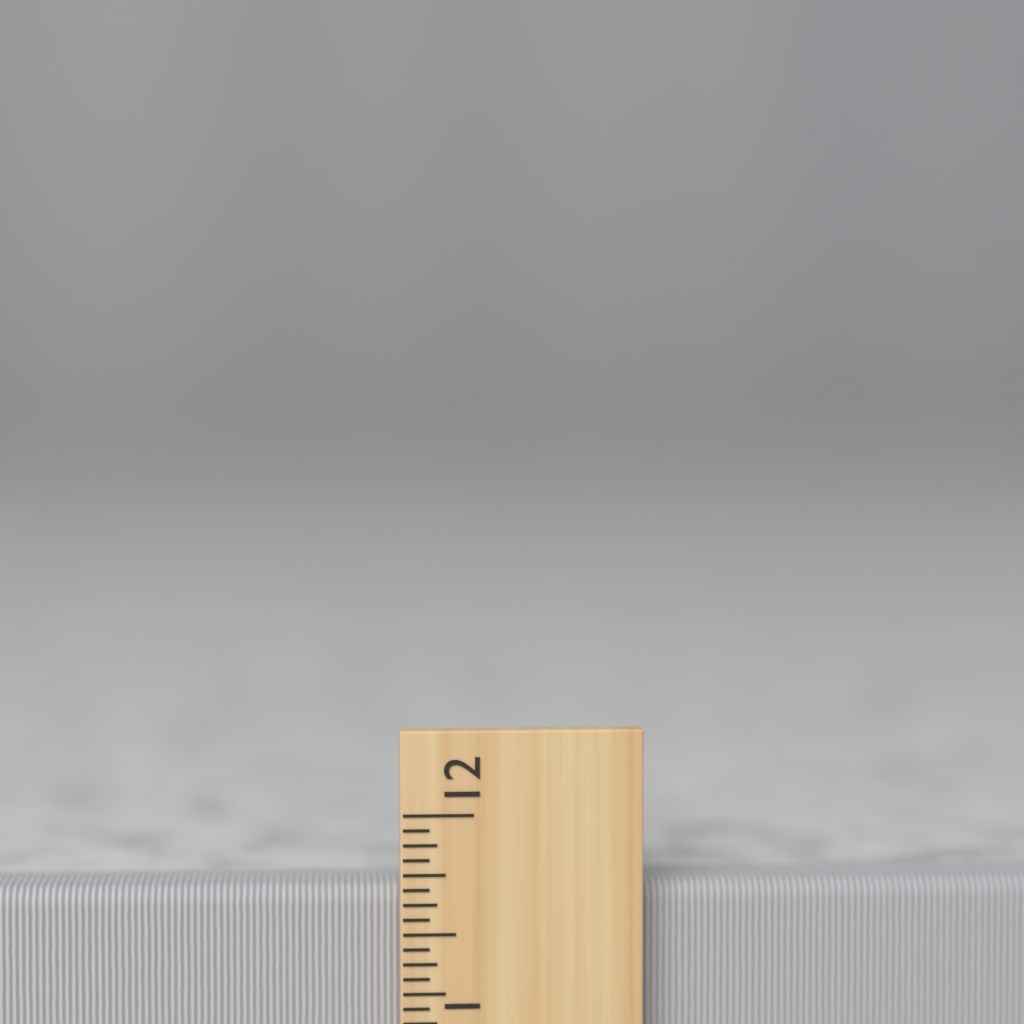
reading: 11.6875 inch
